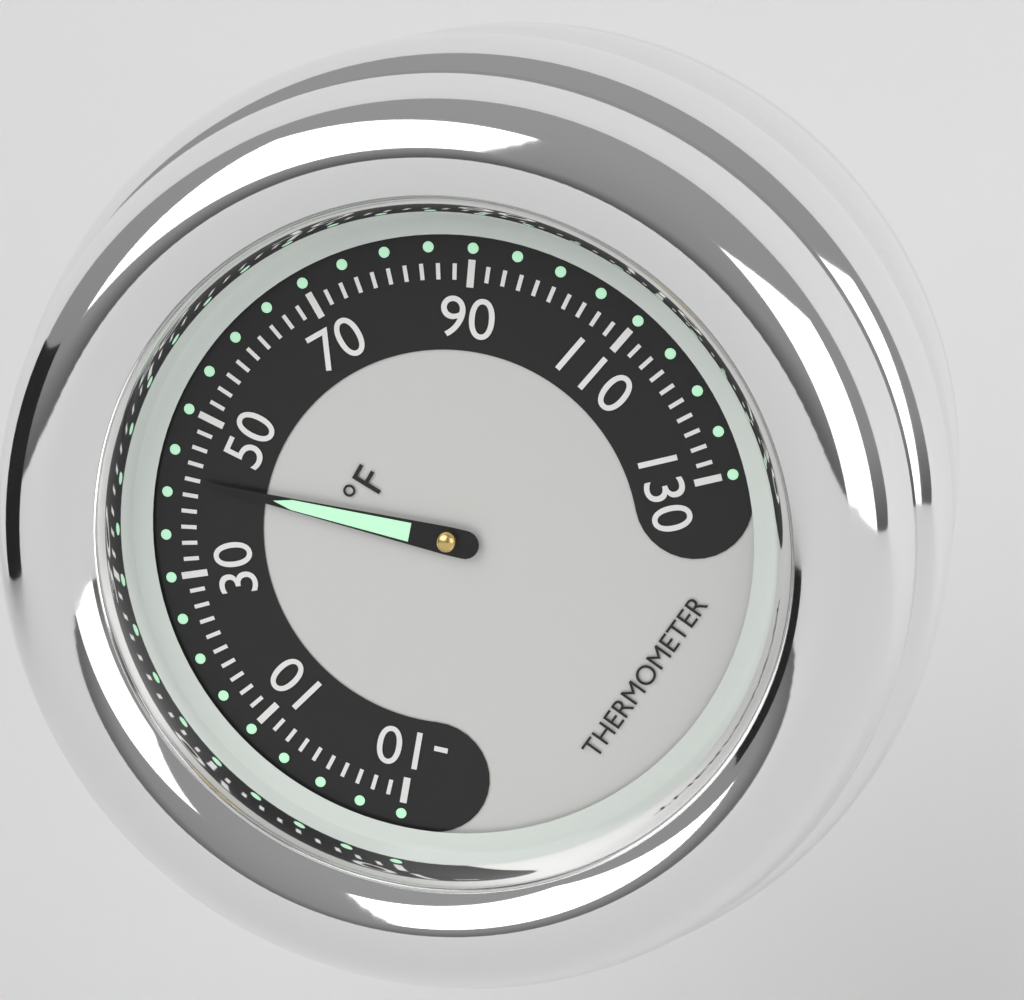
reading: 42 °F
